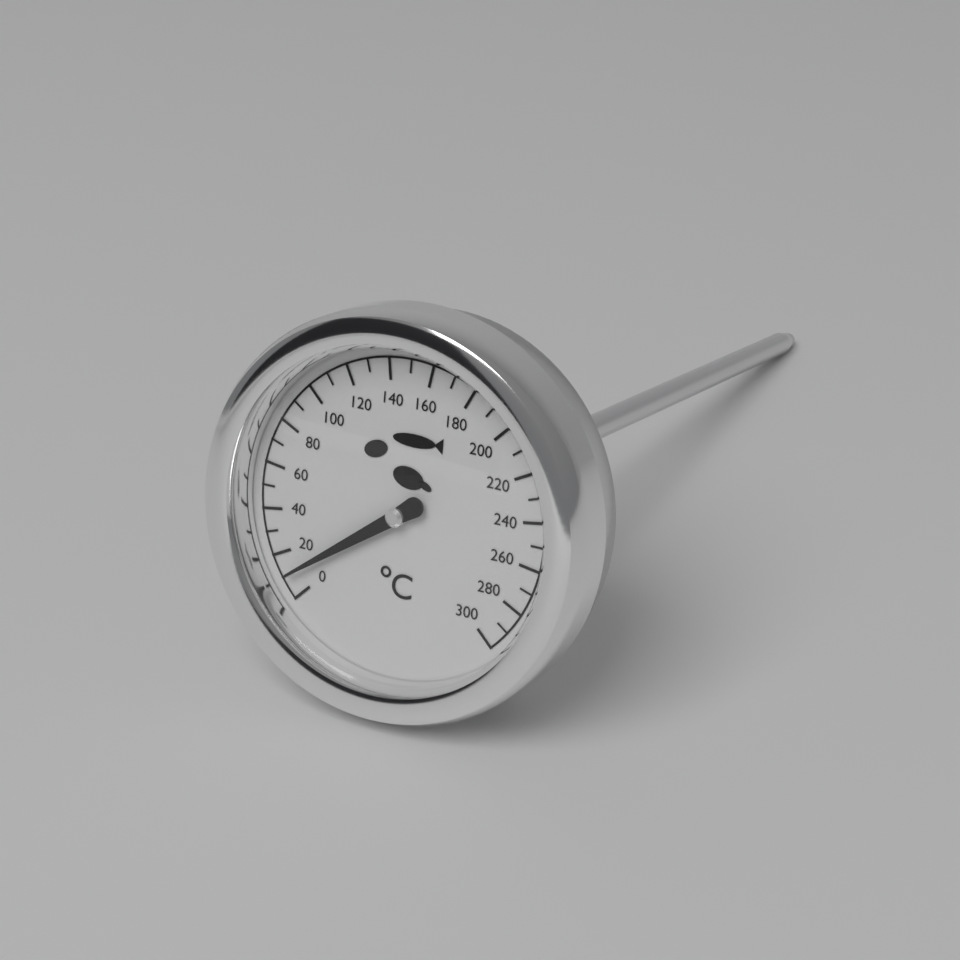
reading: 10 °C
